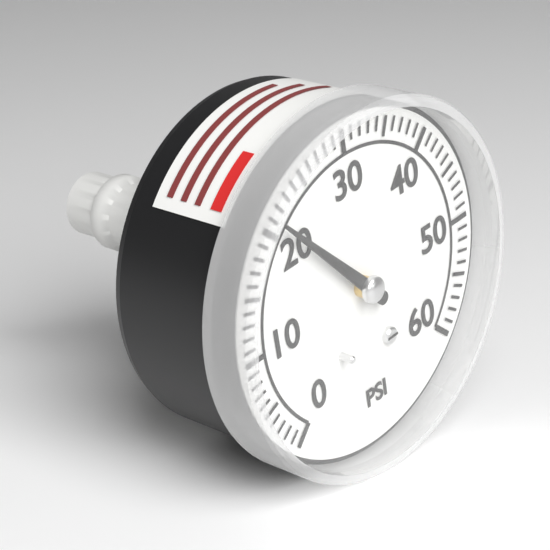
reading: 21 psi
